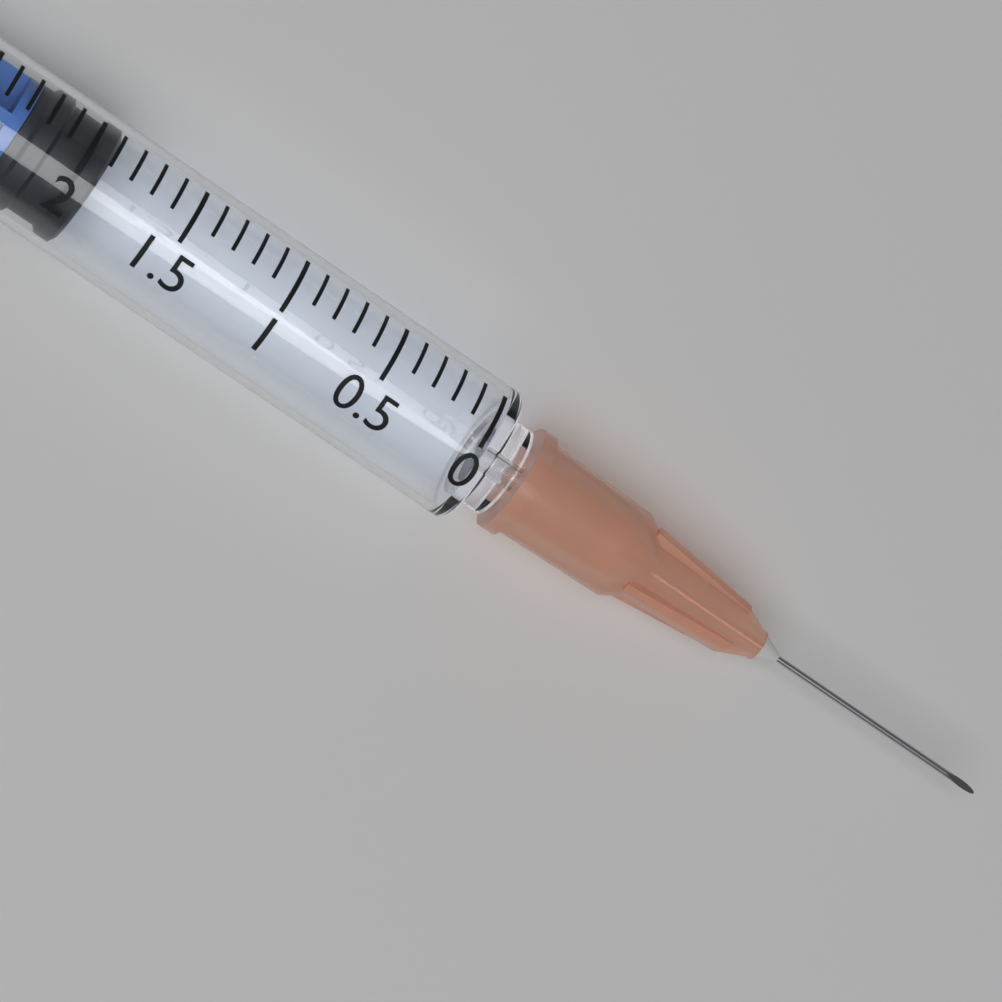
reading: 1.9 ml
